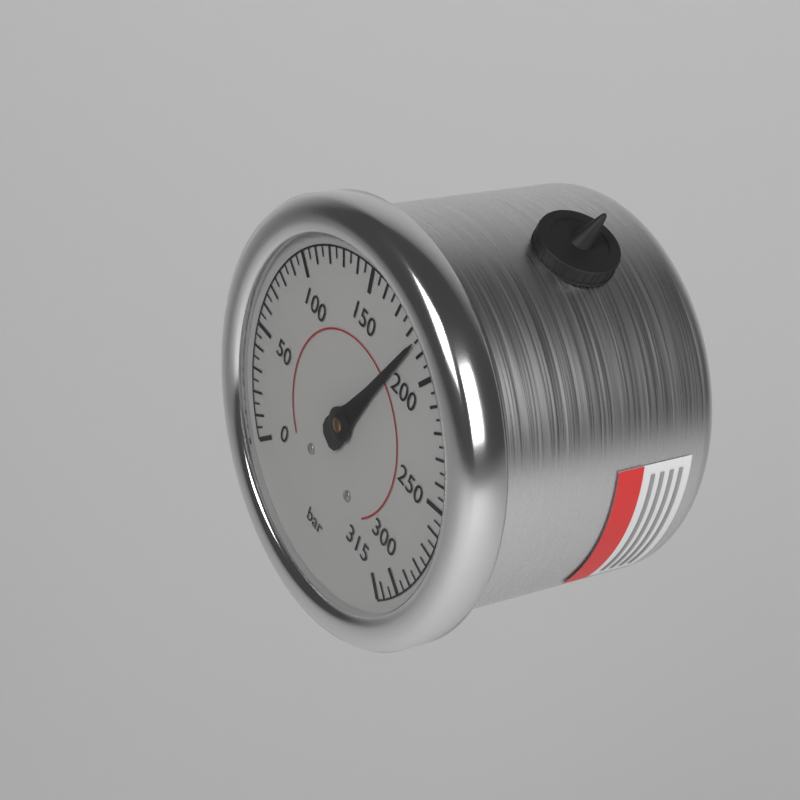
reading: 185 bar
